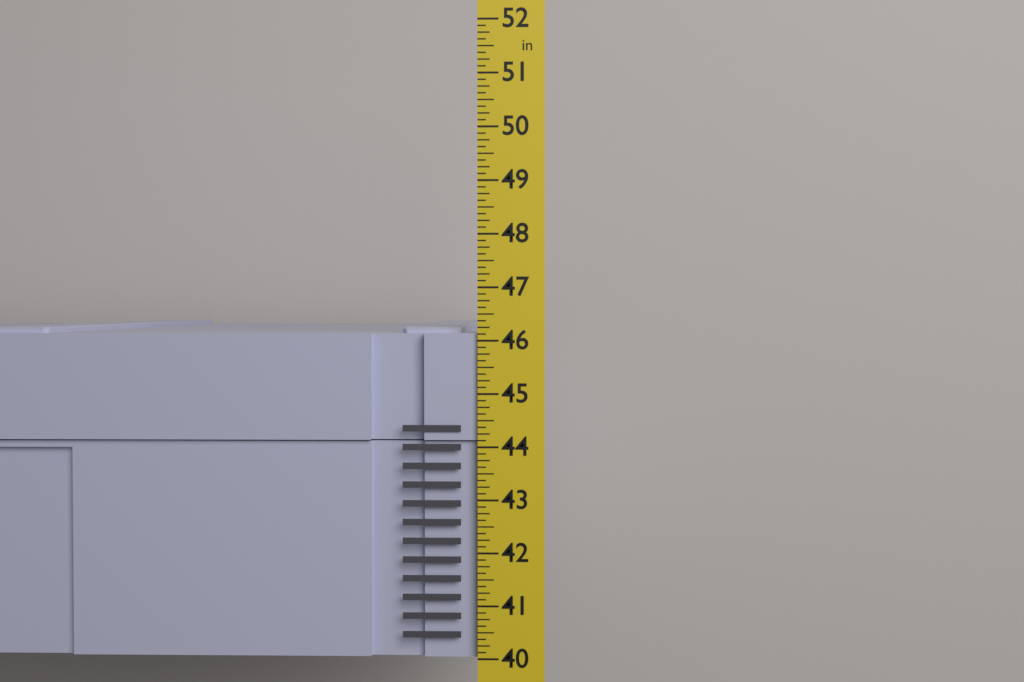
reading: 46.250 in
